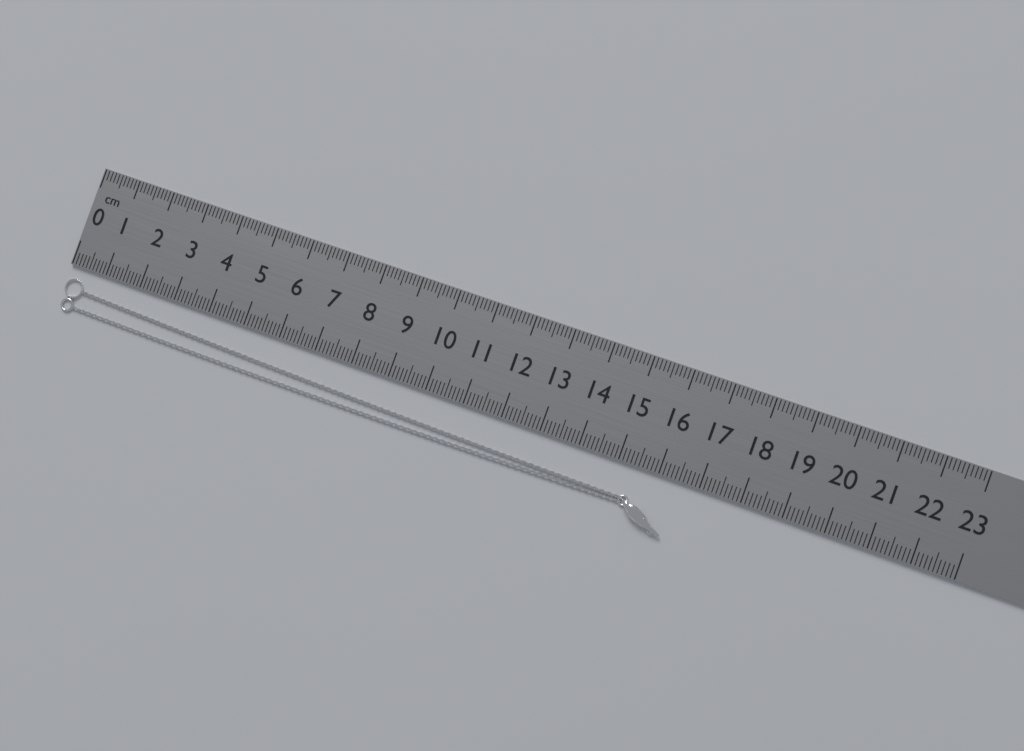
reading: 16.5 cm
